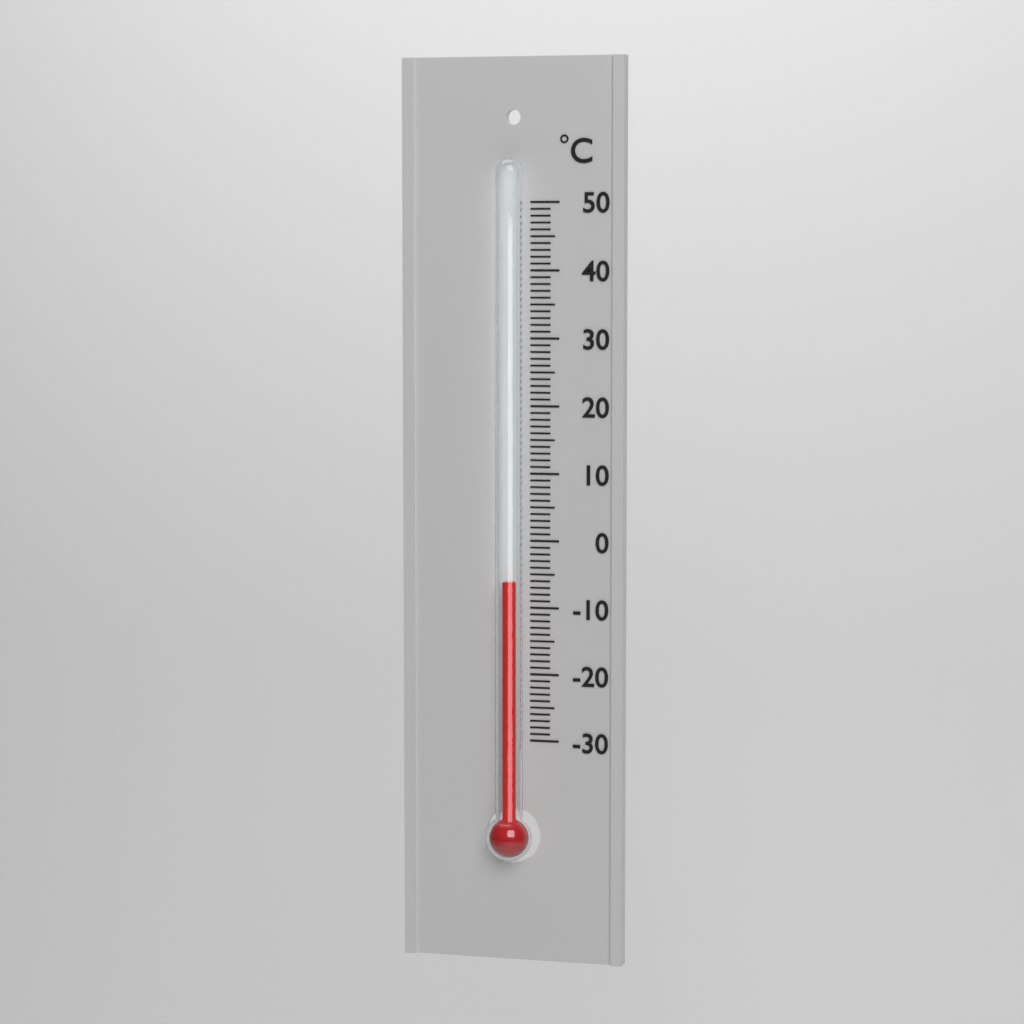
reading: -6 °C
